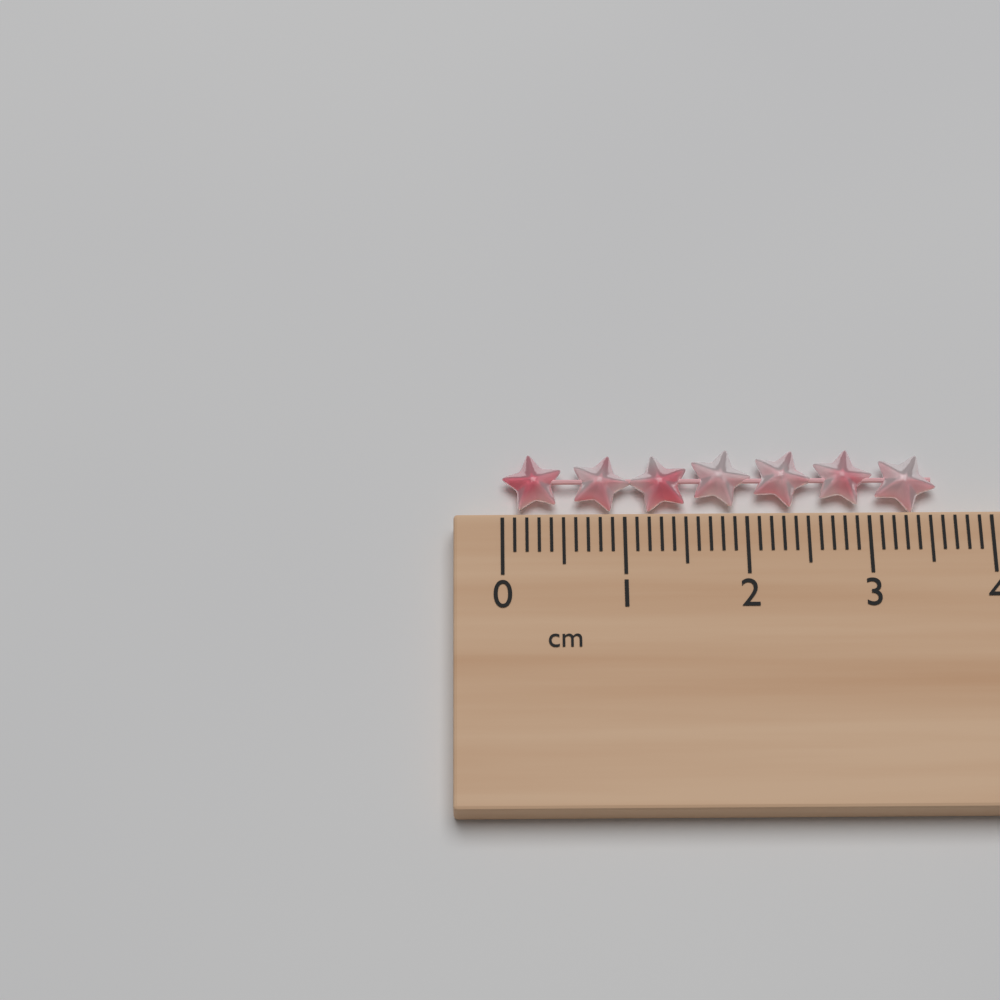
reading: 3.6 cm
